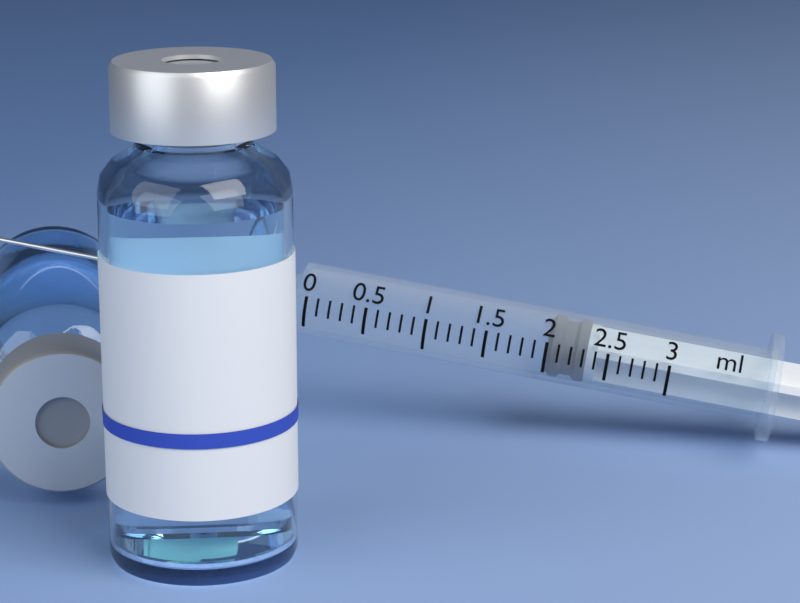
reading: 2.0 ml
